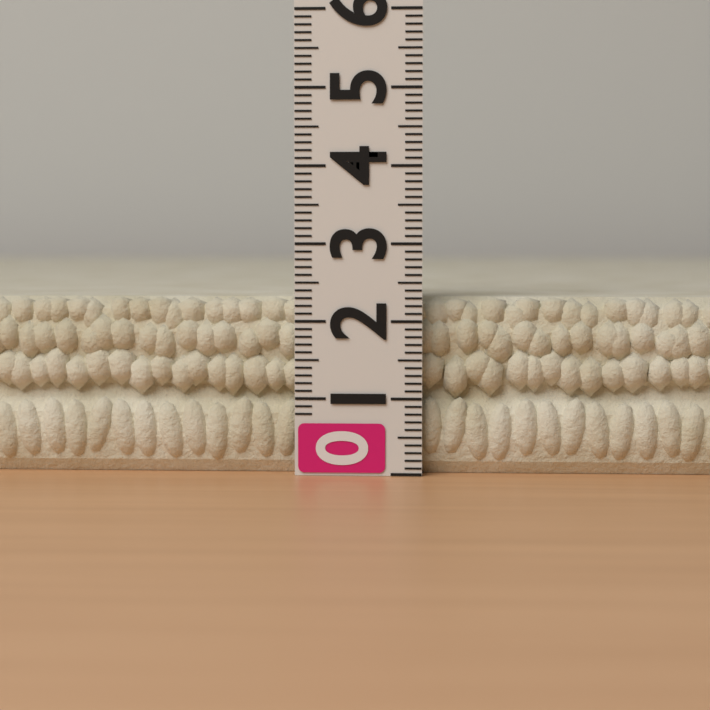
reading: 2.3 (no unit)
